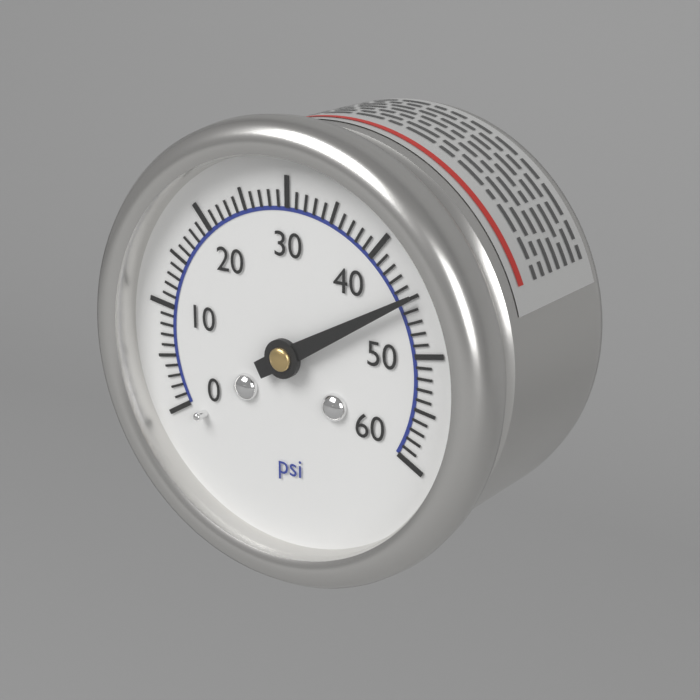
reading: 45 psi
